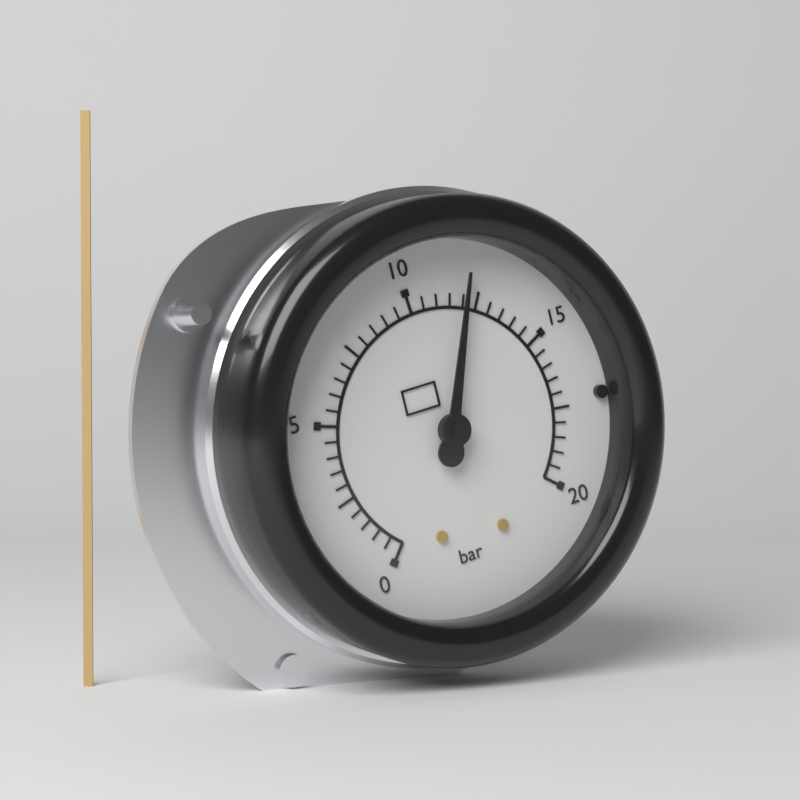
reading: 12.0 bar
